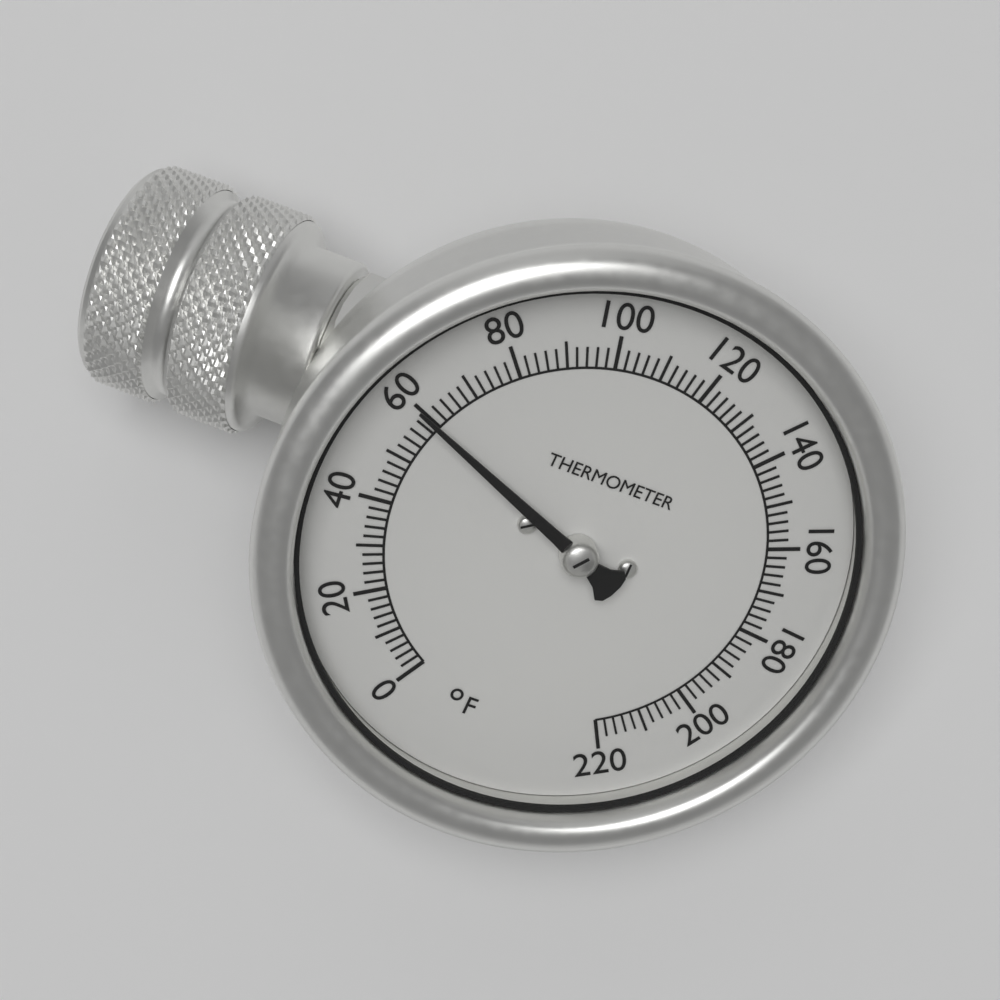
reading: 60 °F
